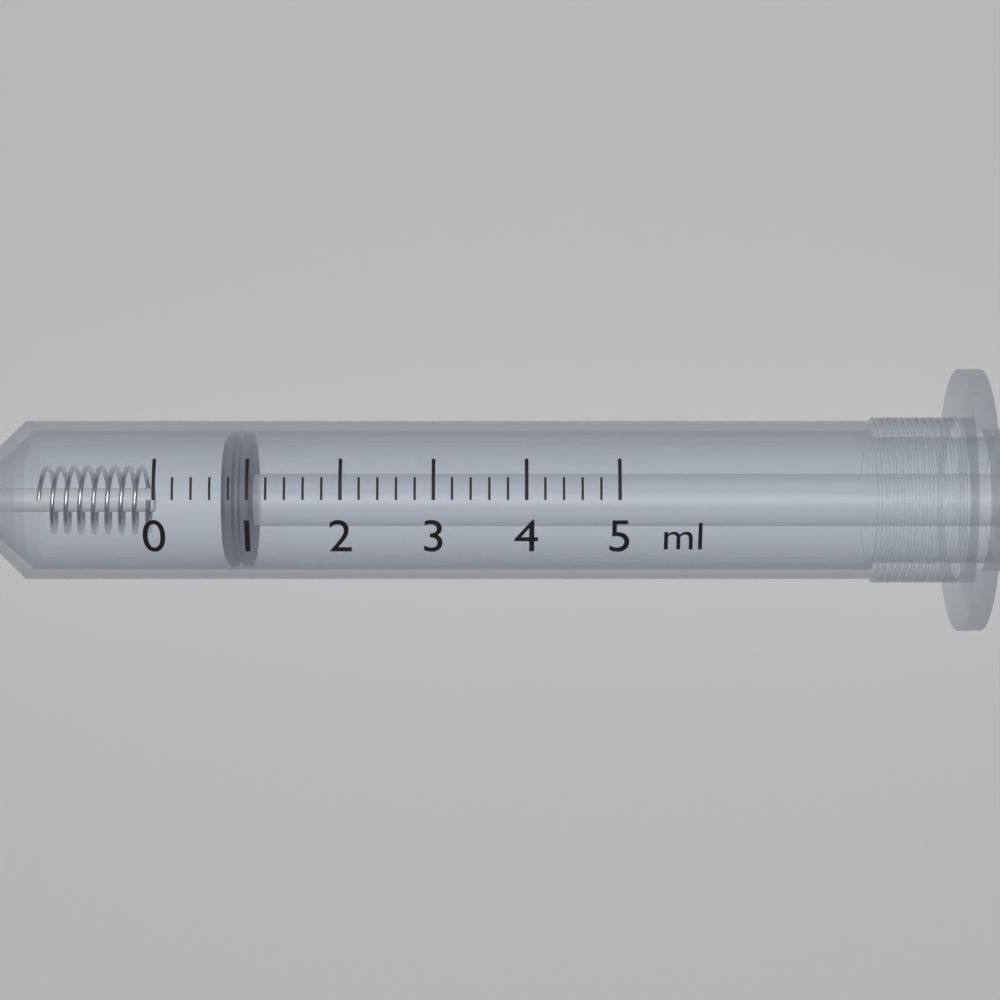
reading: 0.7 ml
